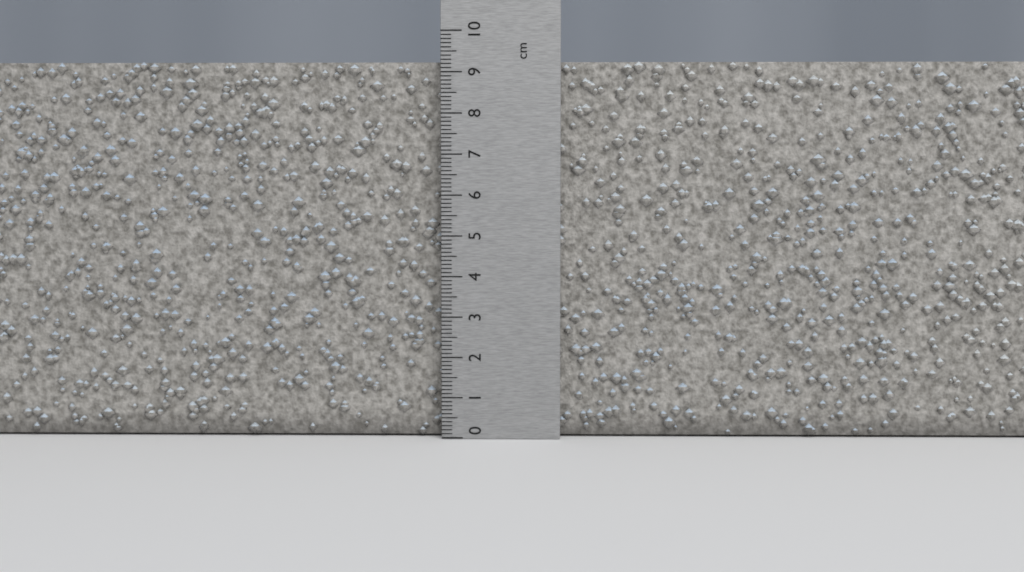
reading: 9.3 cm
